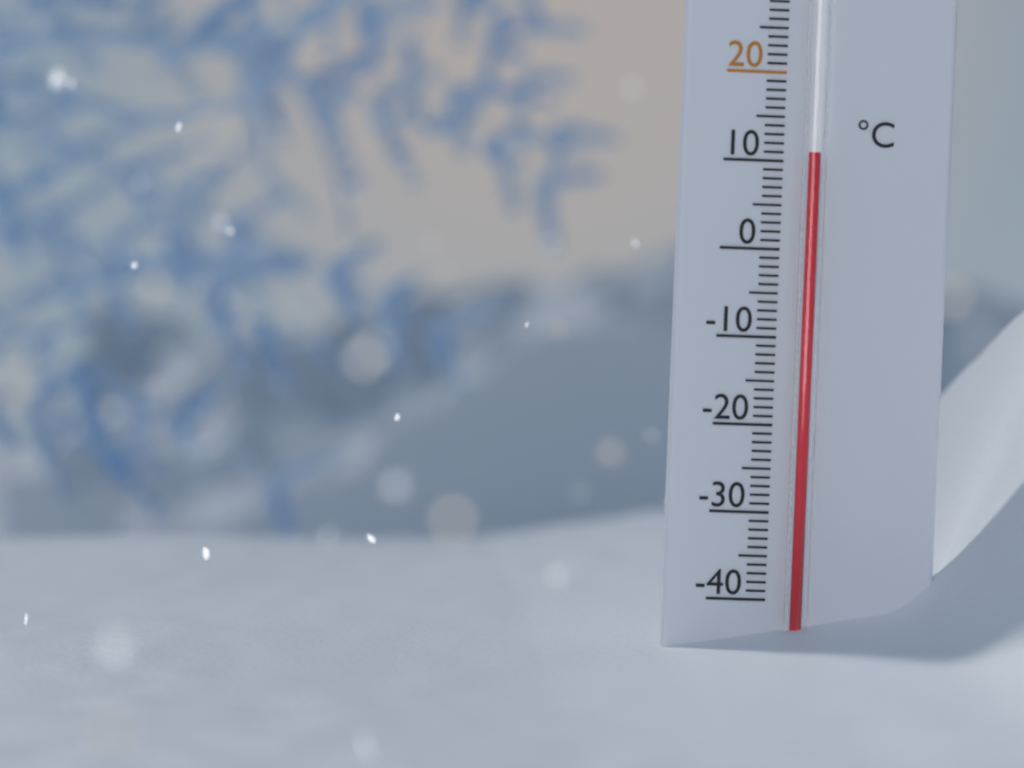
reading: 11 °C
